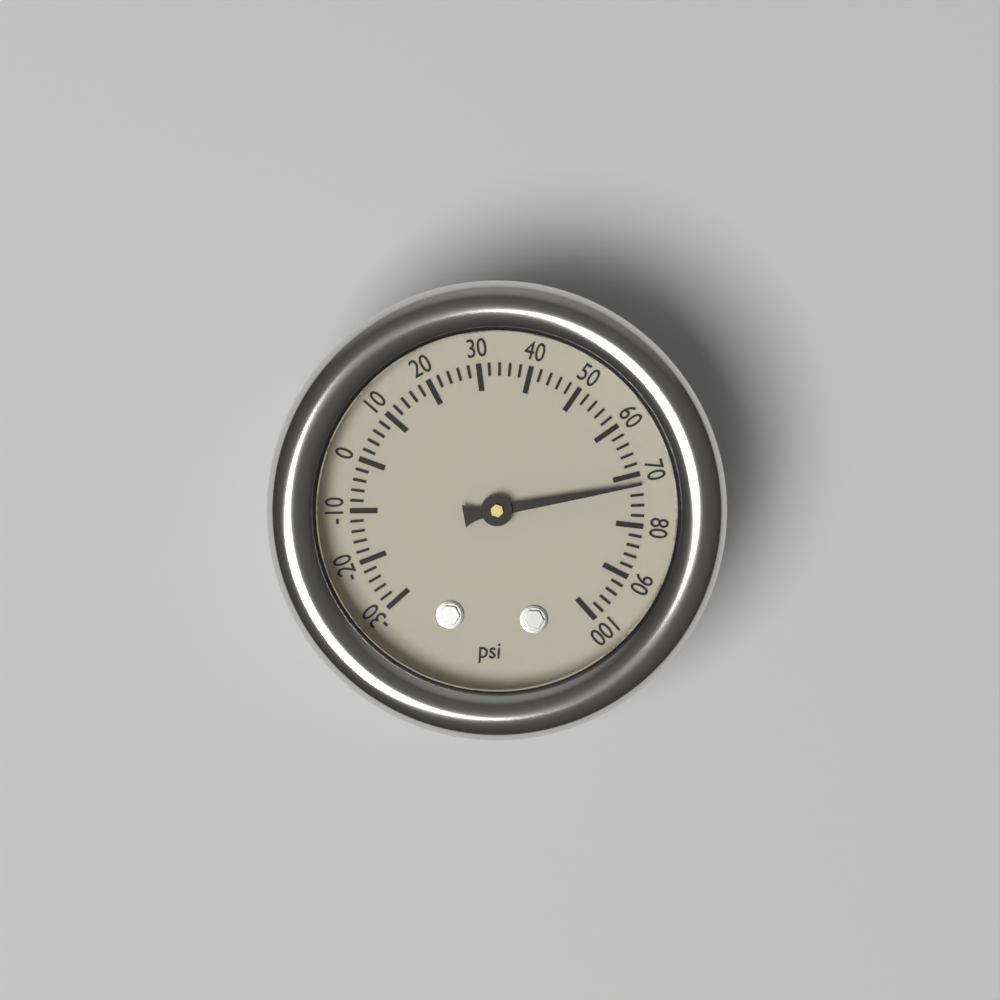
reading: 72 psi
